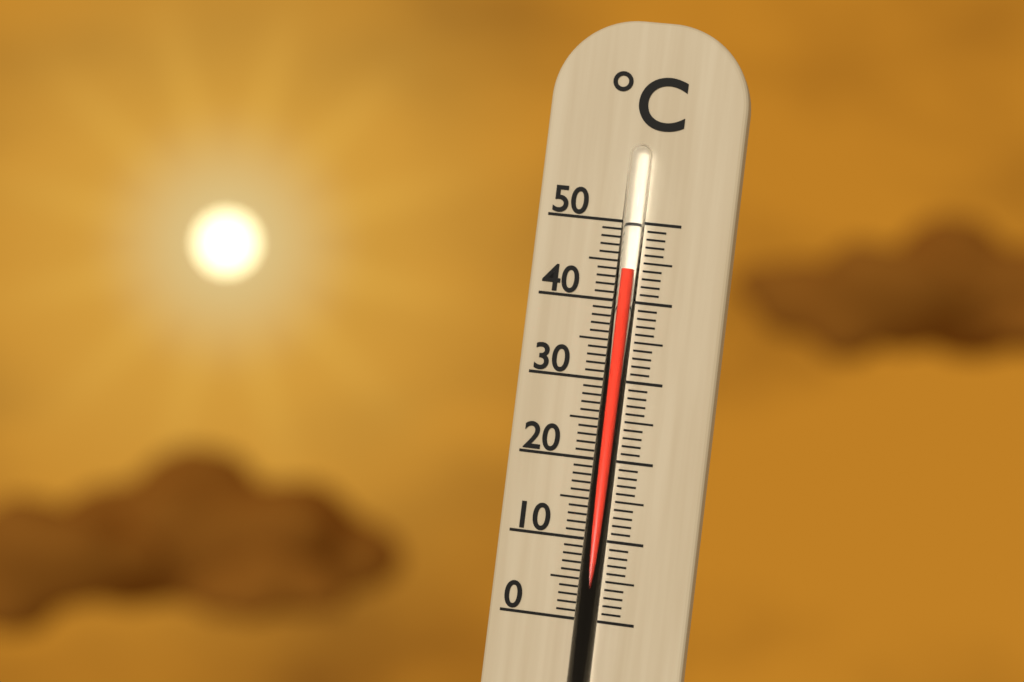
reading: 44 °C
